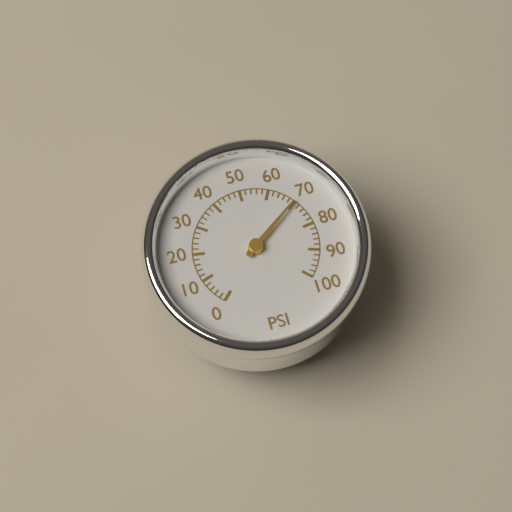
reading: 70 psi
